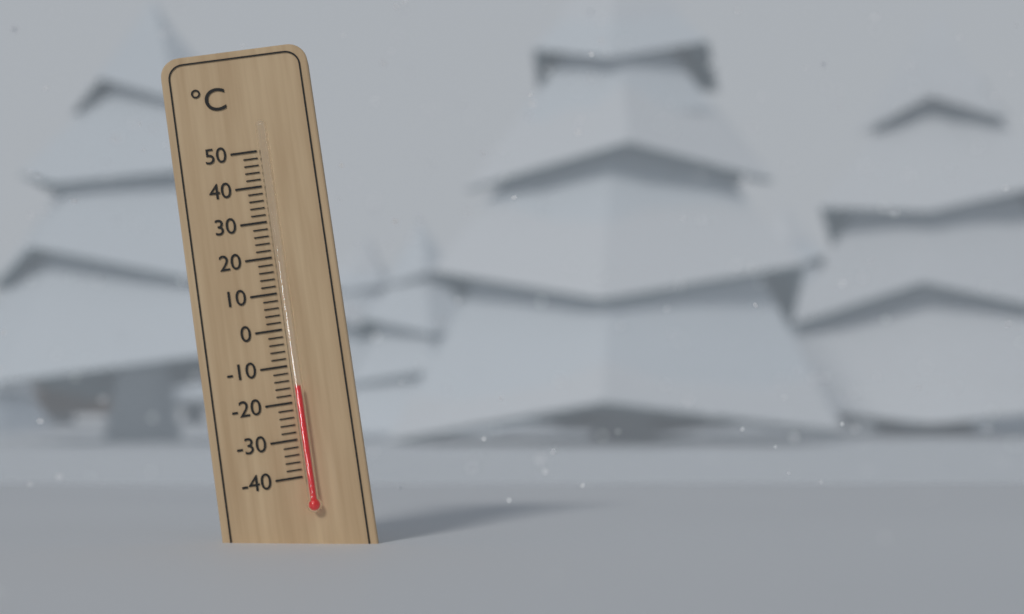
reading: -16 °C
